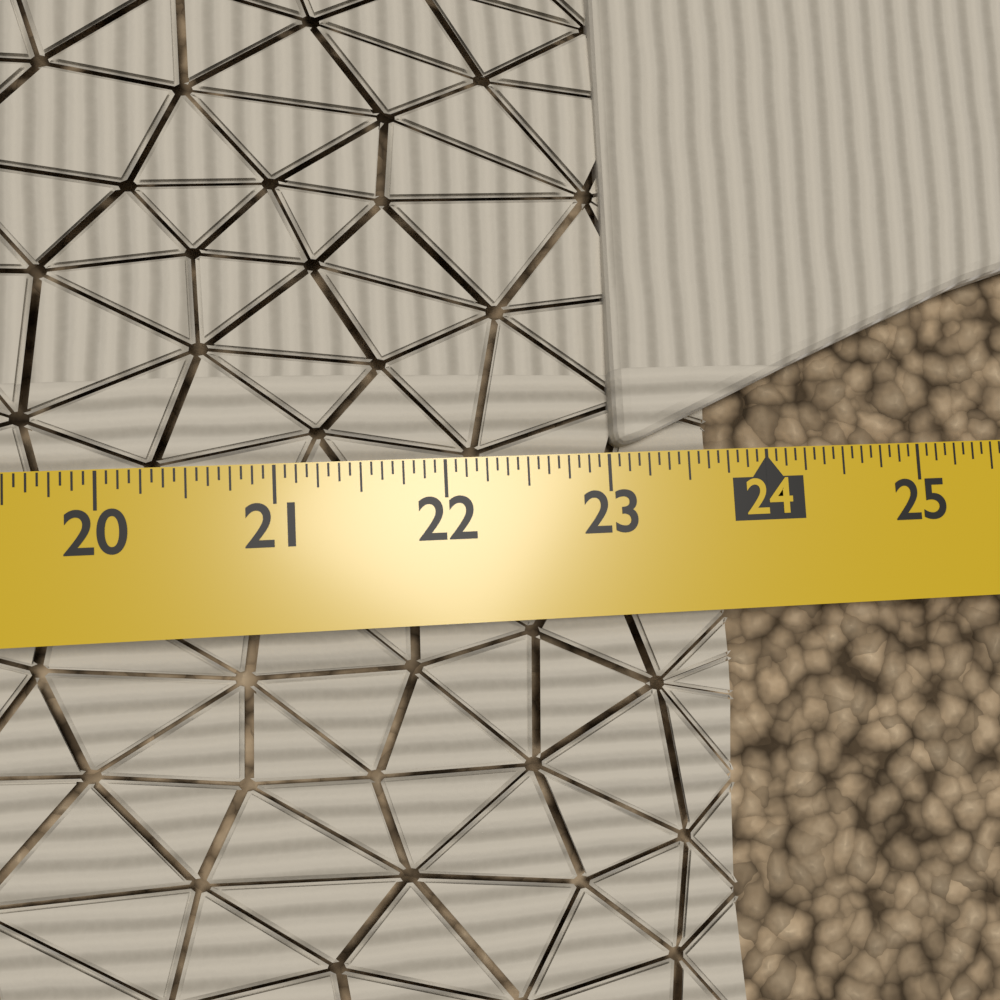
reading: 23.7500 in
